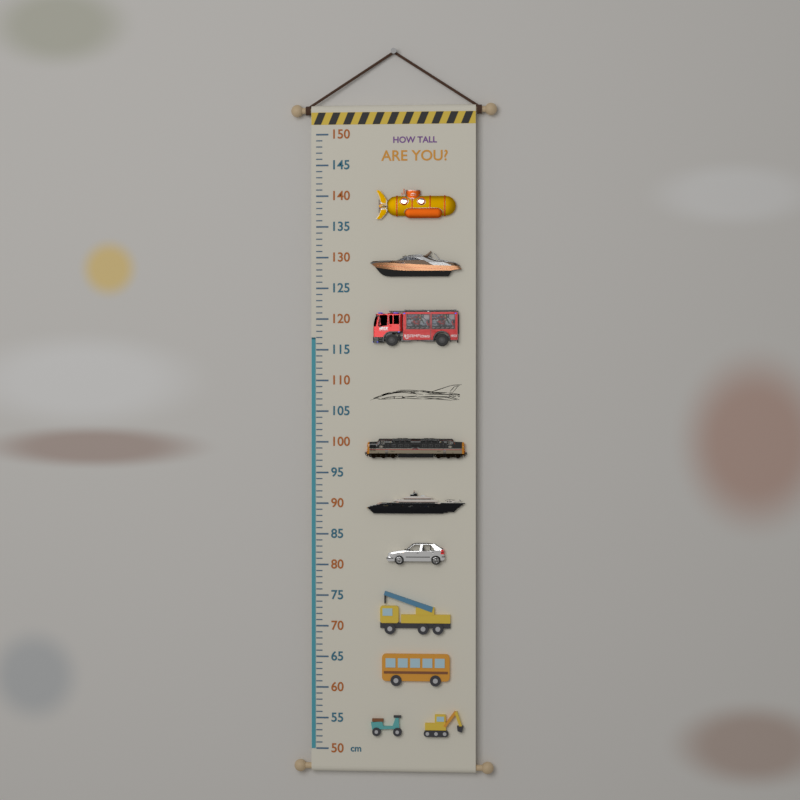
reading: 117 cm
